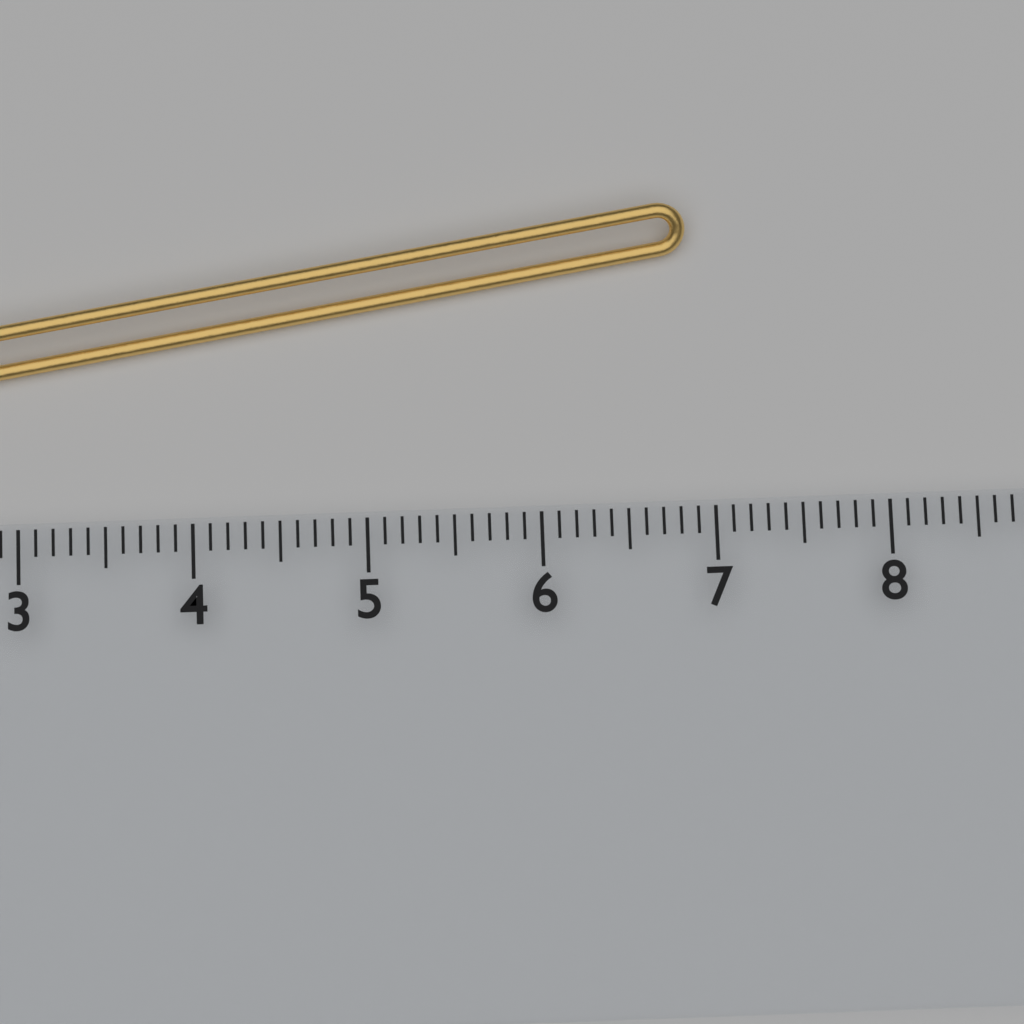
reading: 6.9 cm
